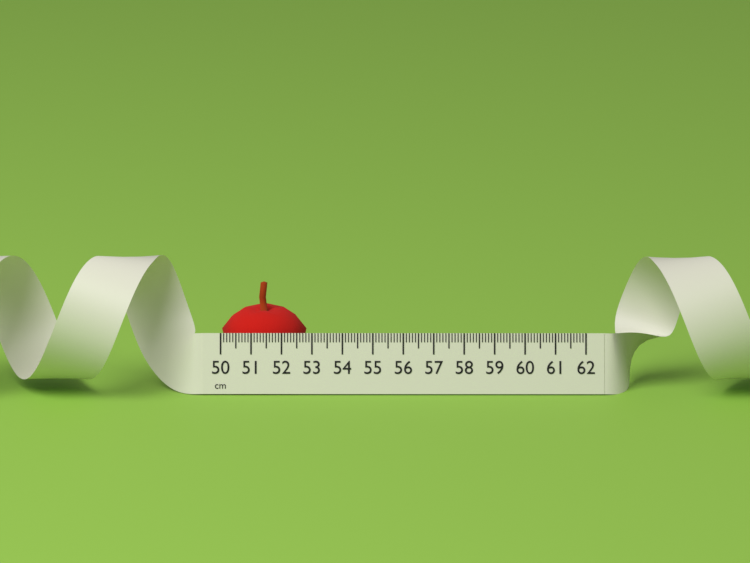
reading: 52.8 cm
